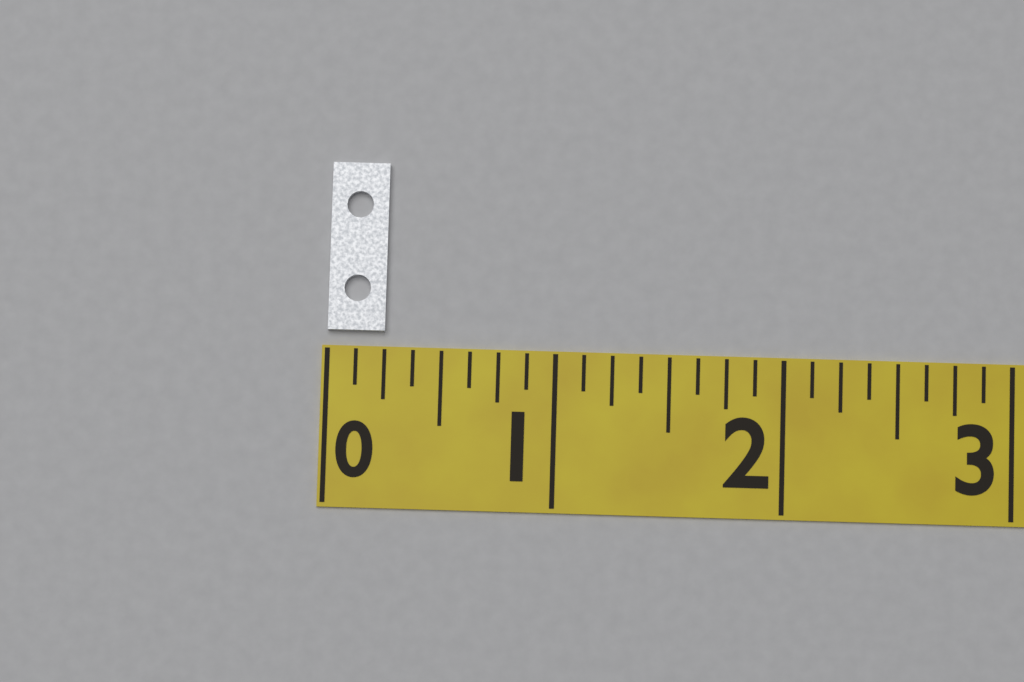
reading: 0.250 (no unit)
